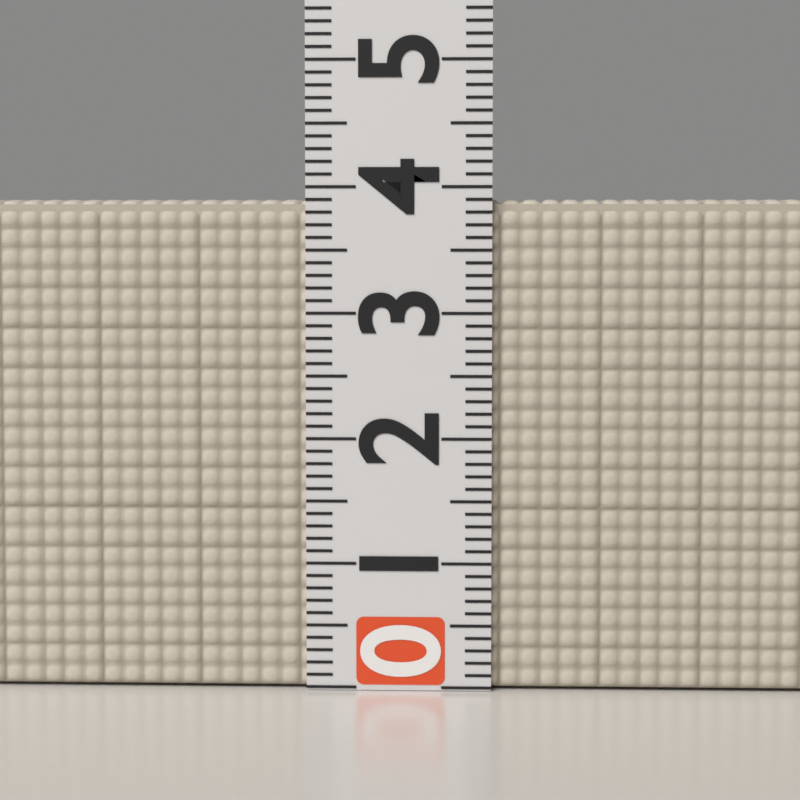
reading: 3.9 (no unit)
